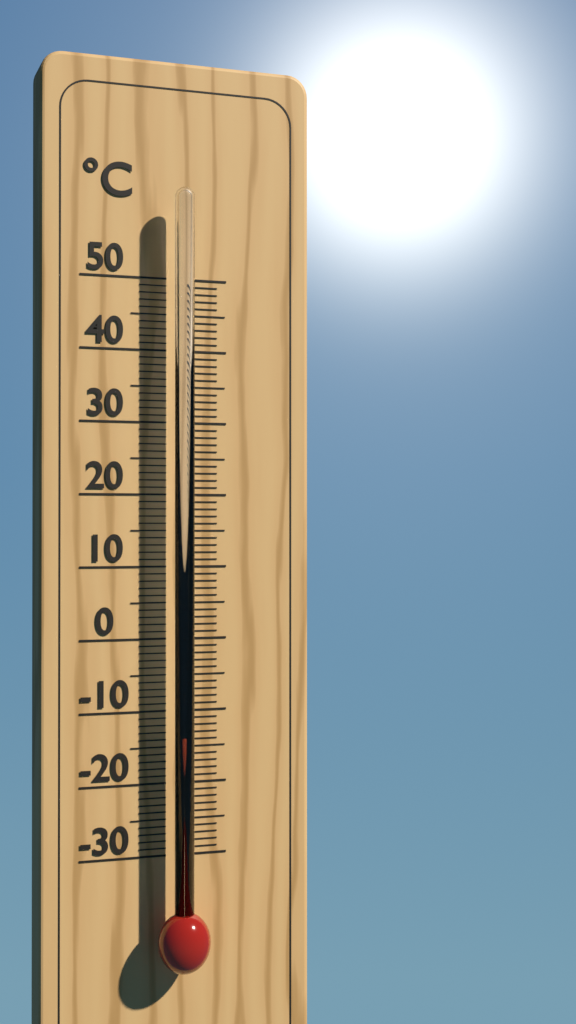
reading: -13 °C
